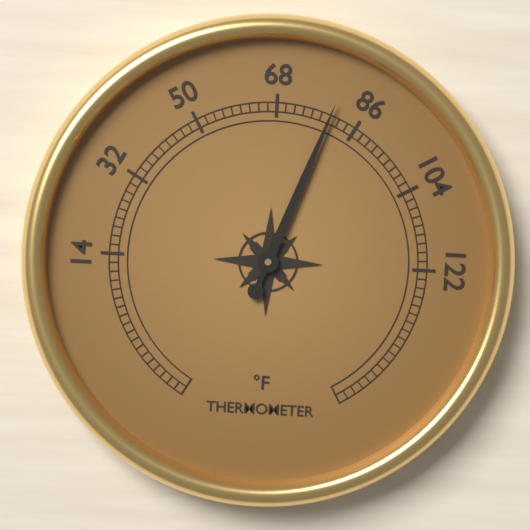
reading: 80 °F
